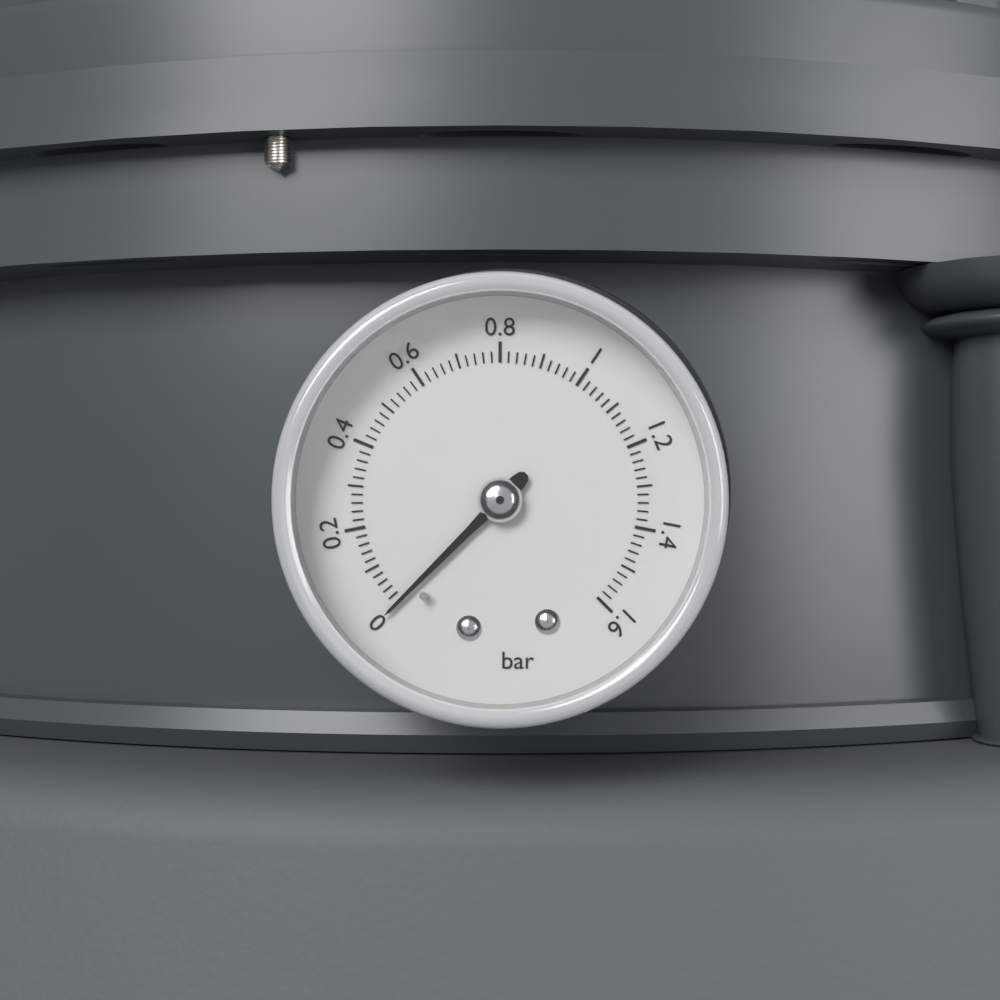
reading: 0.00 bar
